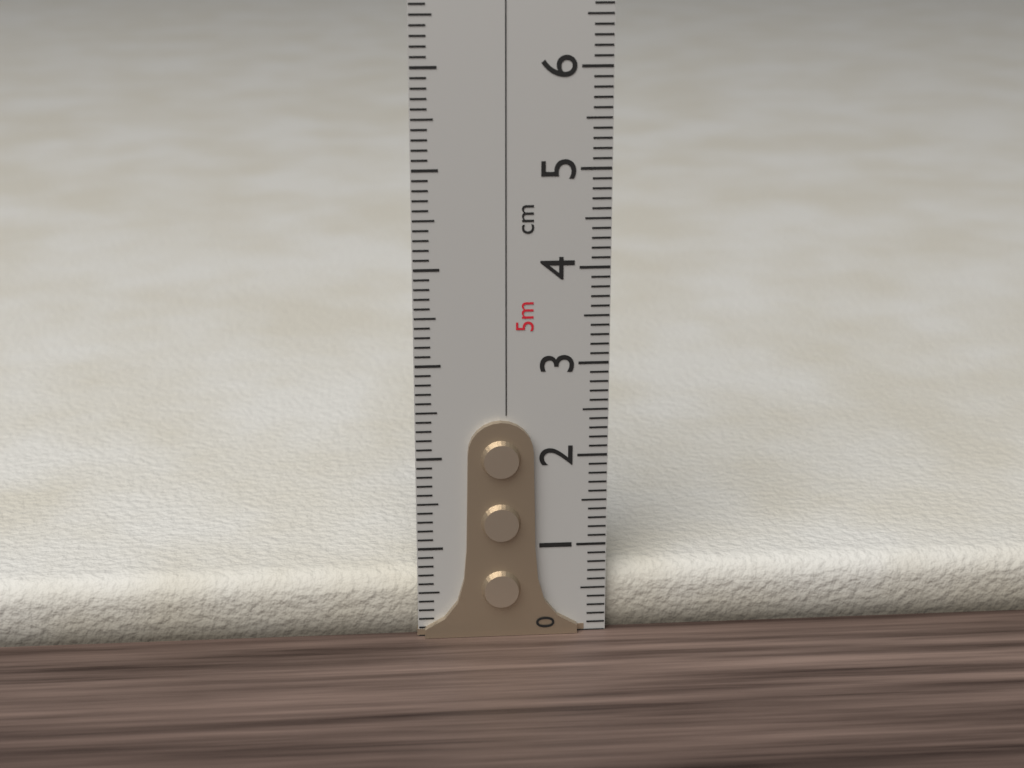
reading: 0.7 cm
